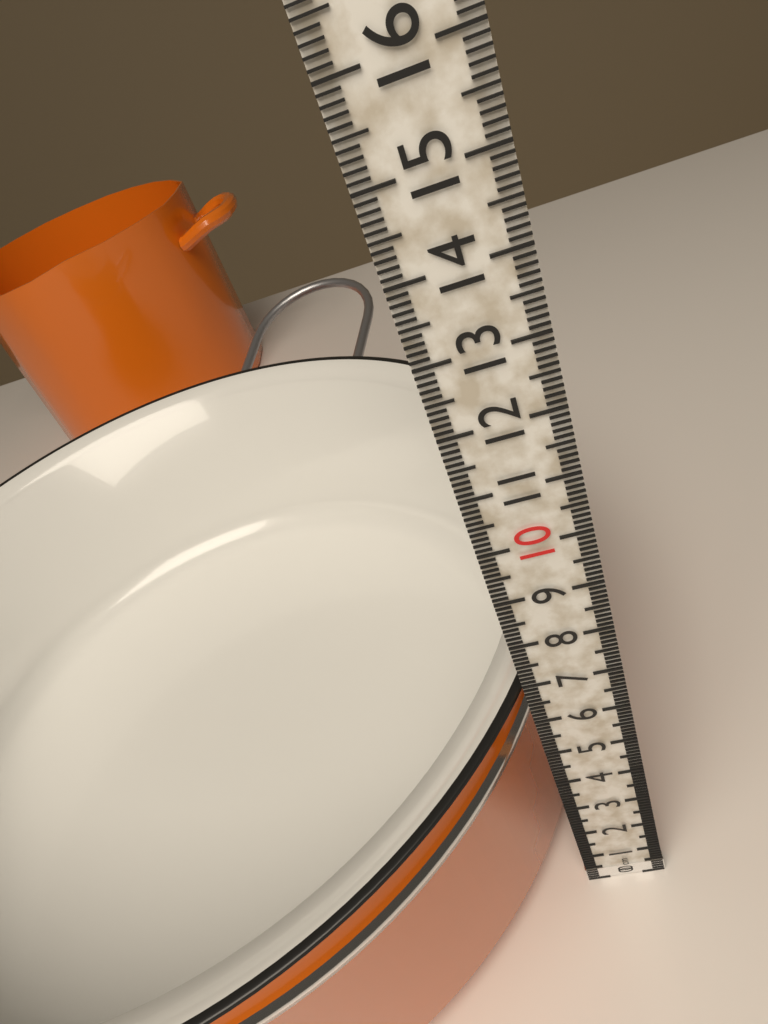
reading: 6.6 cm
